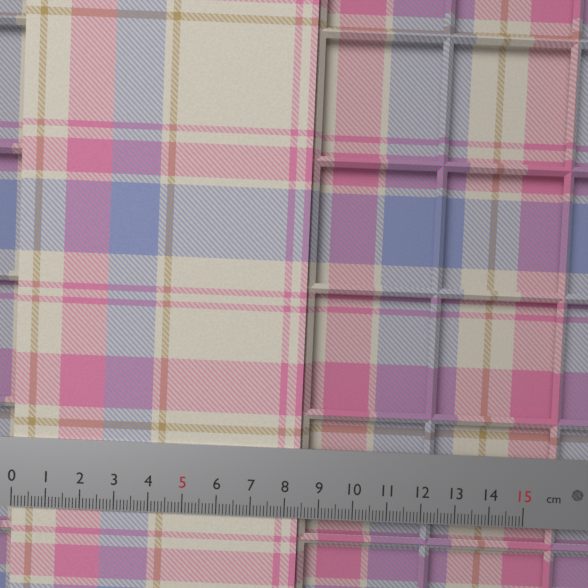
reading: 8.4 cm
